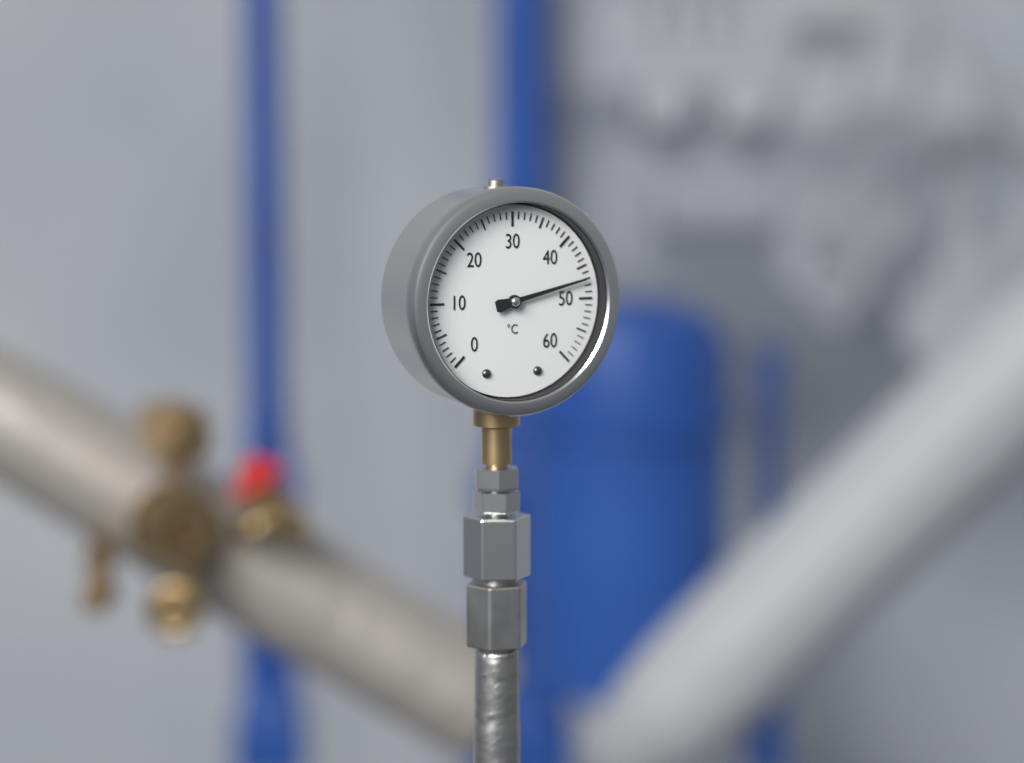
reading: 47 °C
